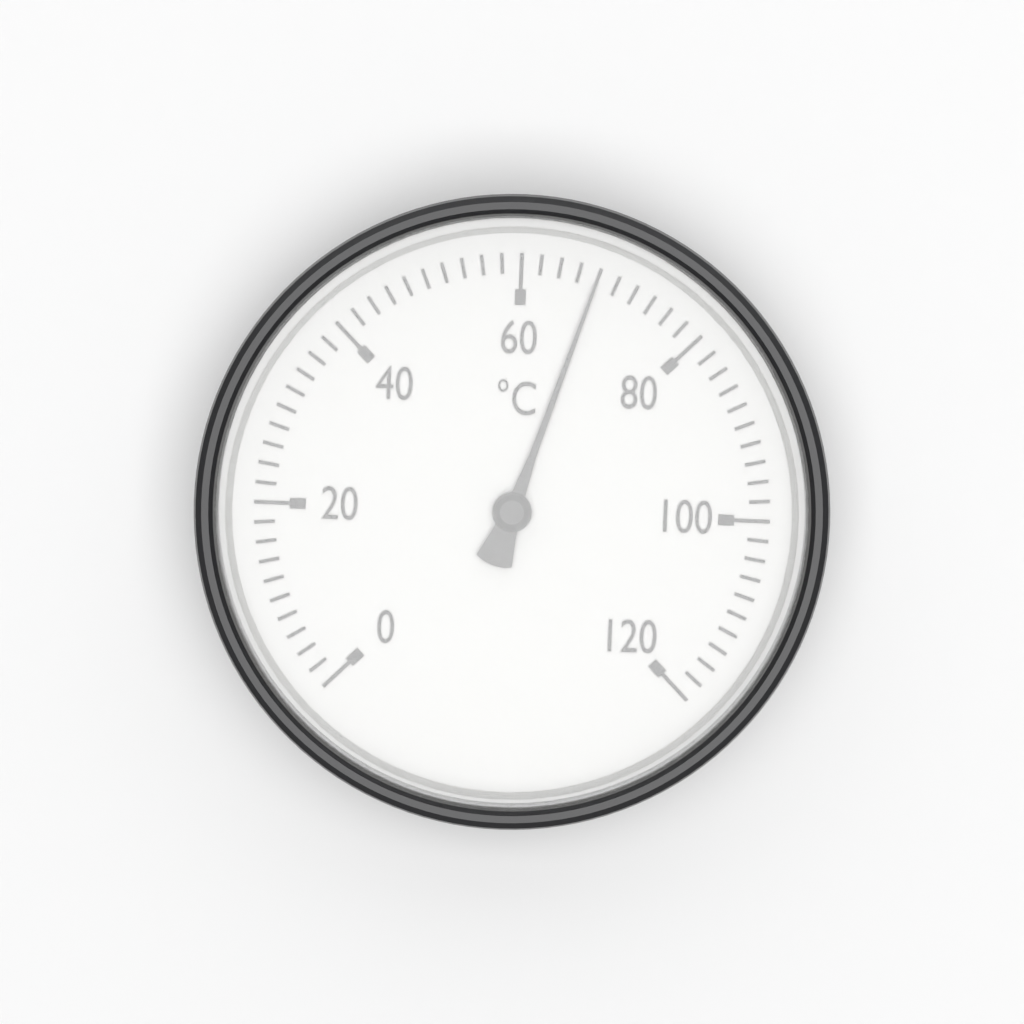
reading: 68 °C
